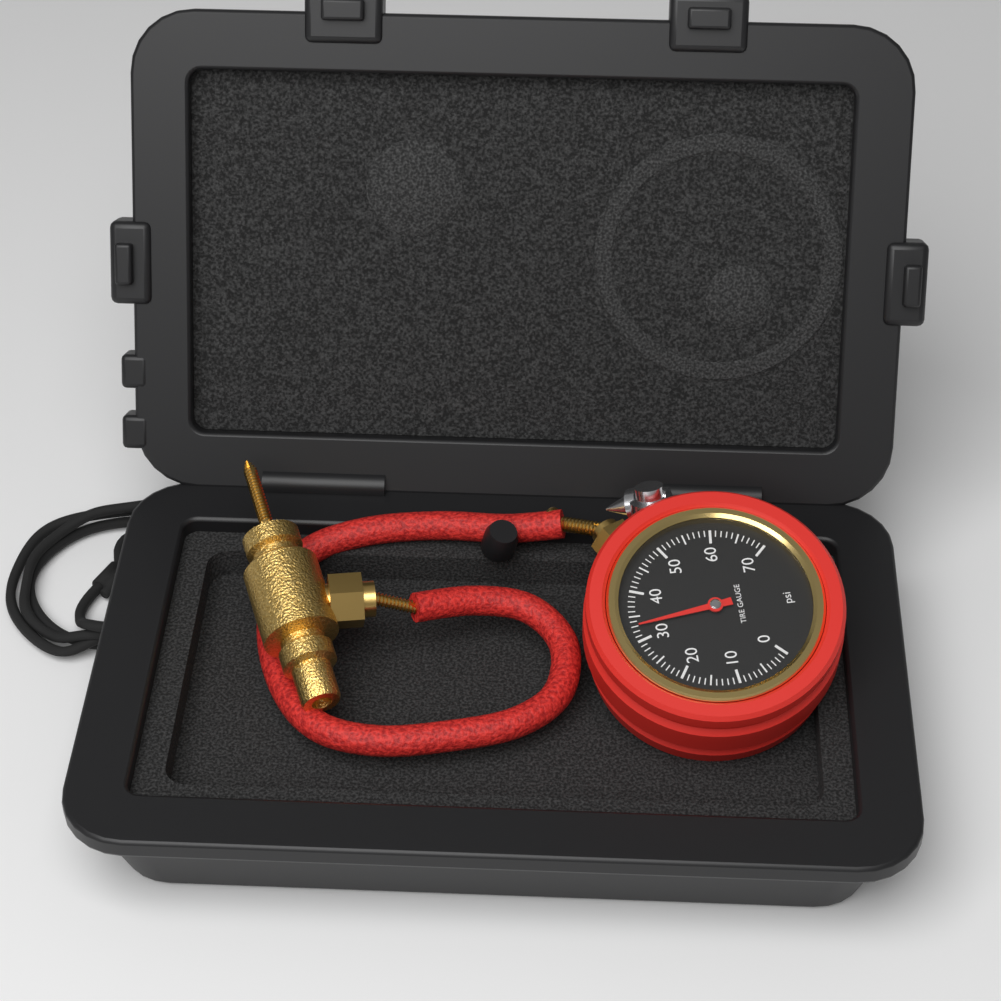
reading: 33 psi
